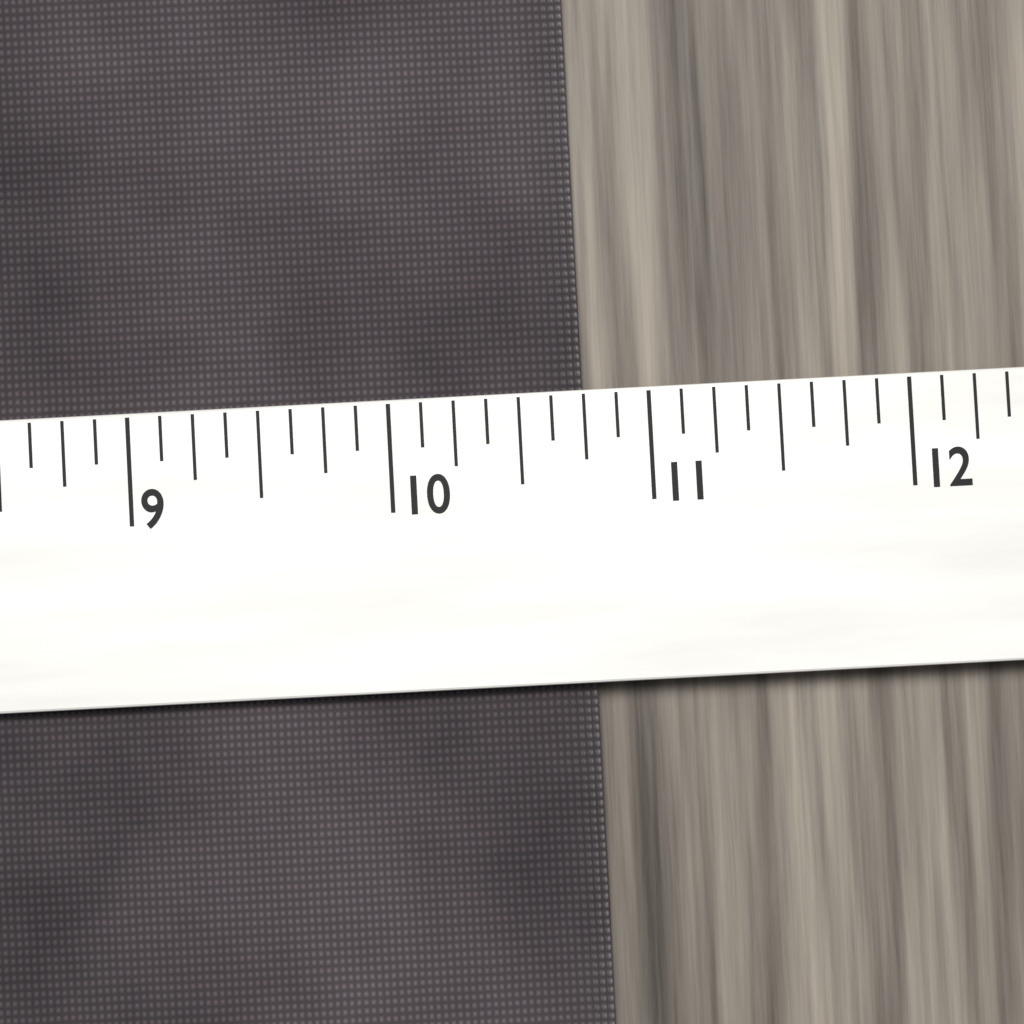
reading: 10.750 (no unit)
